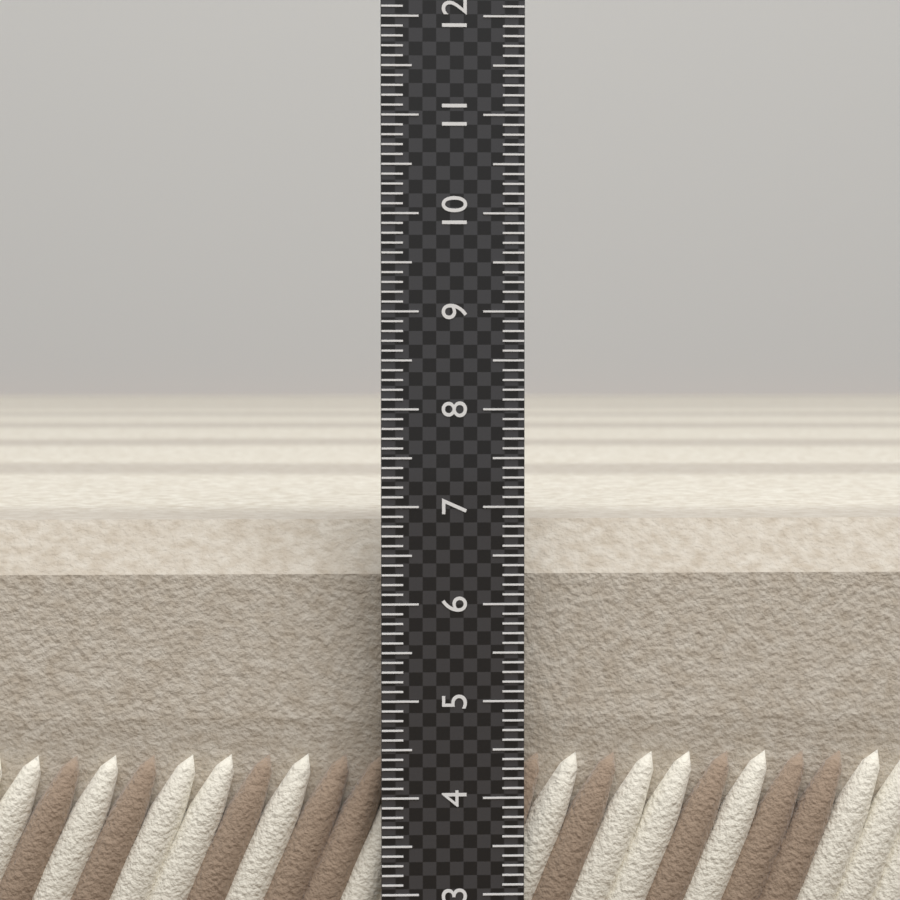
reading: 6.8 (no unit)
